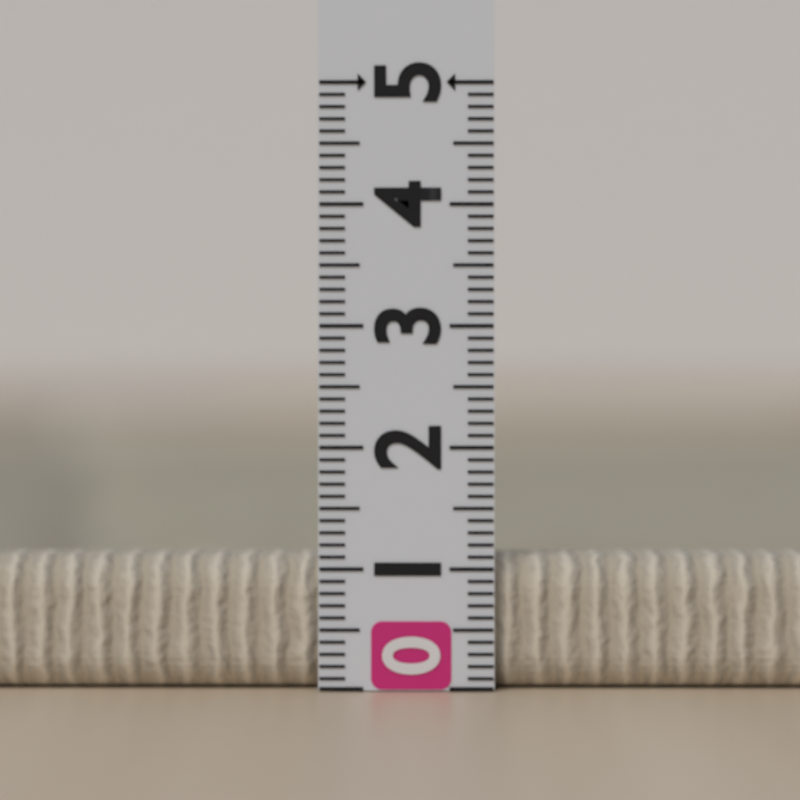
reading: 1.1 (no unit)
